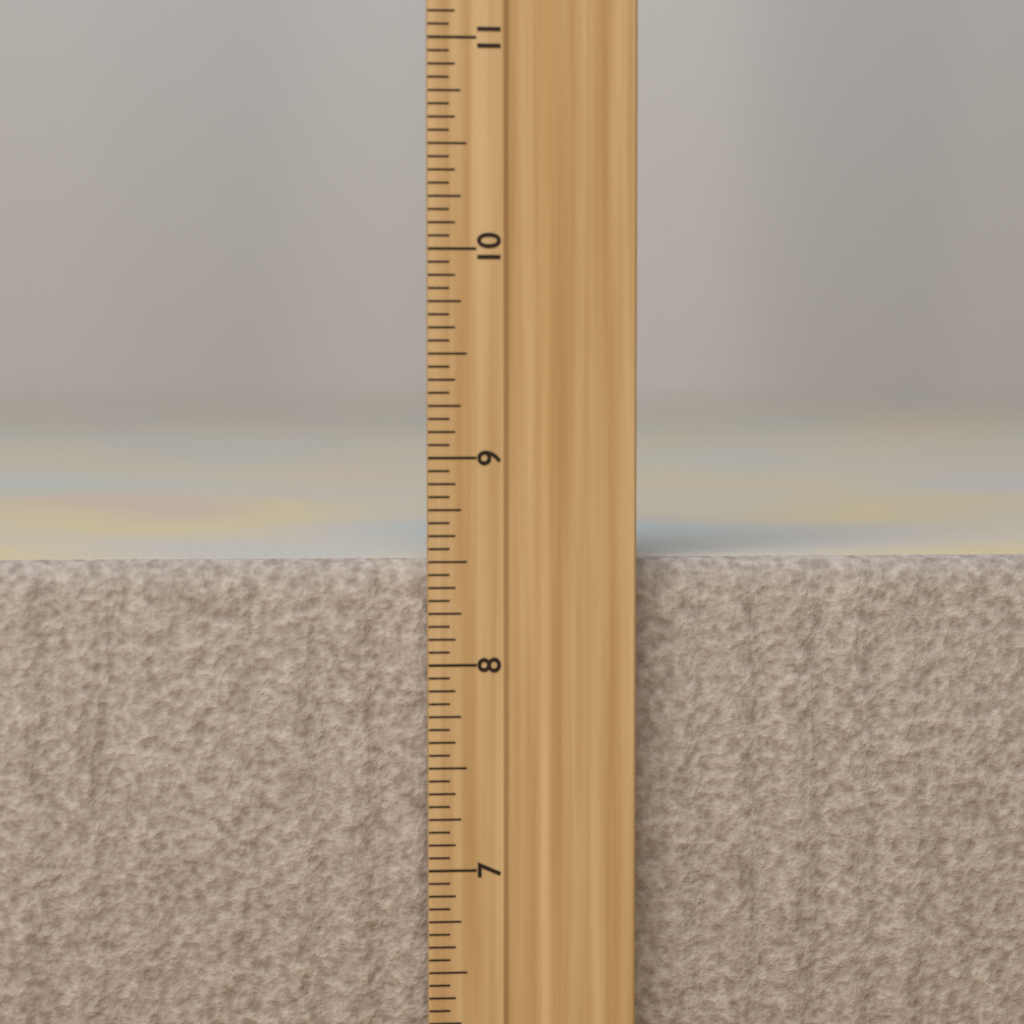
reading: 8.5000 inch
